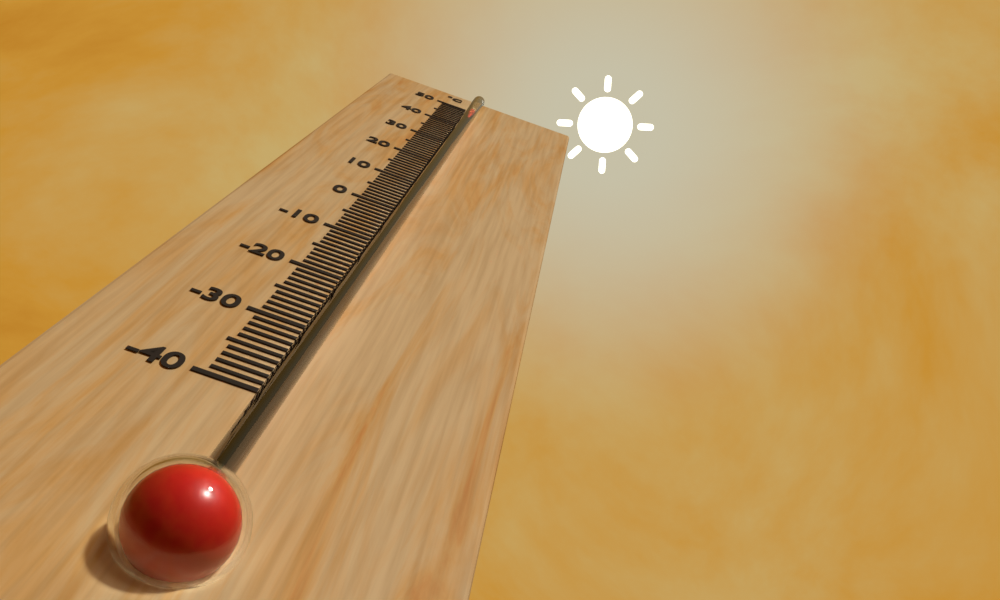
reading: 45 °C
